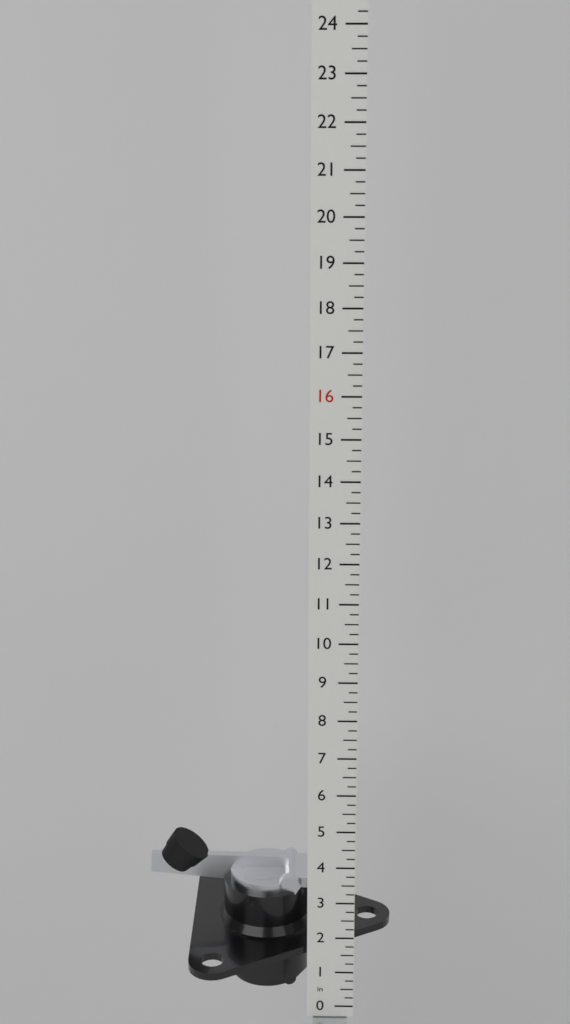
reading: 4.00 in
